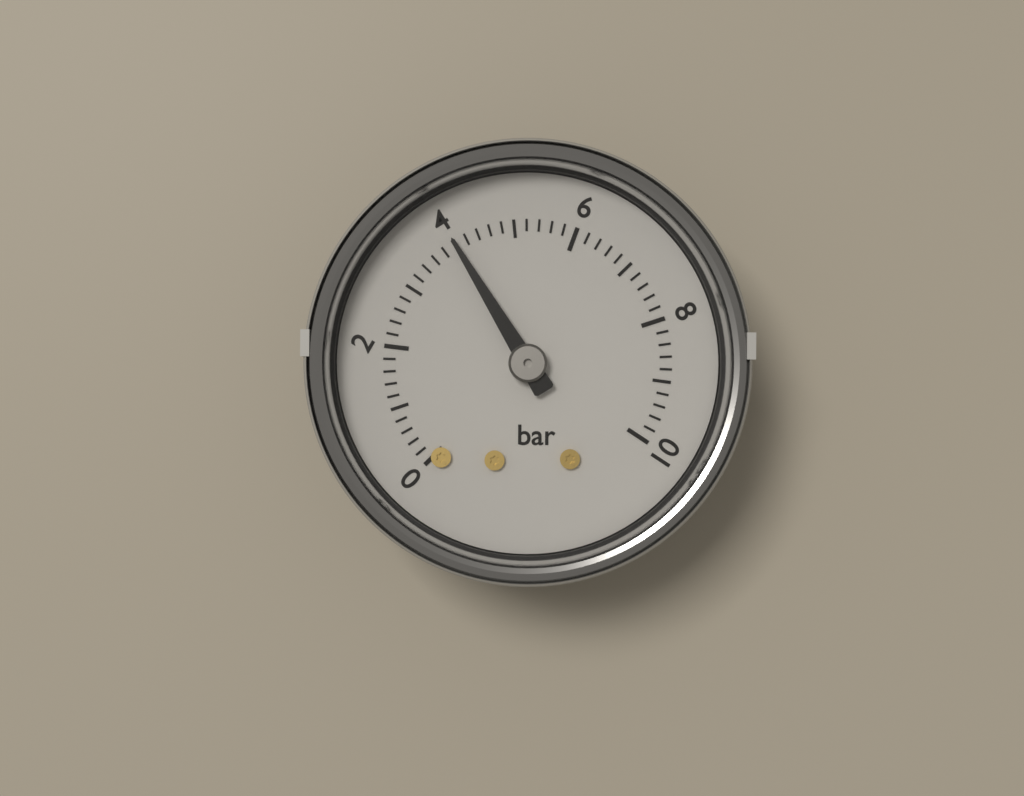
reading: 4.0 bar
